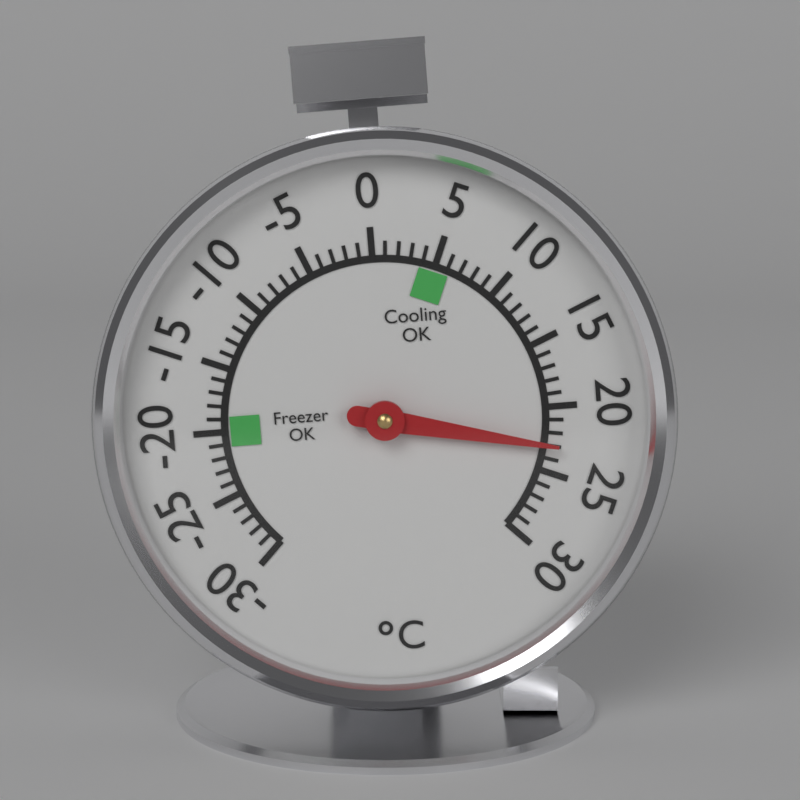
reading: 23 °C
